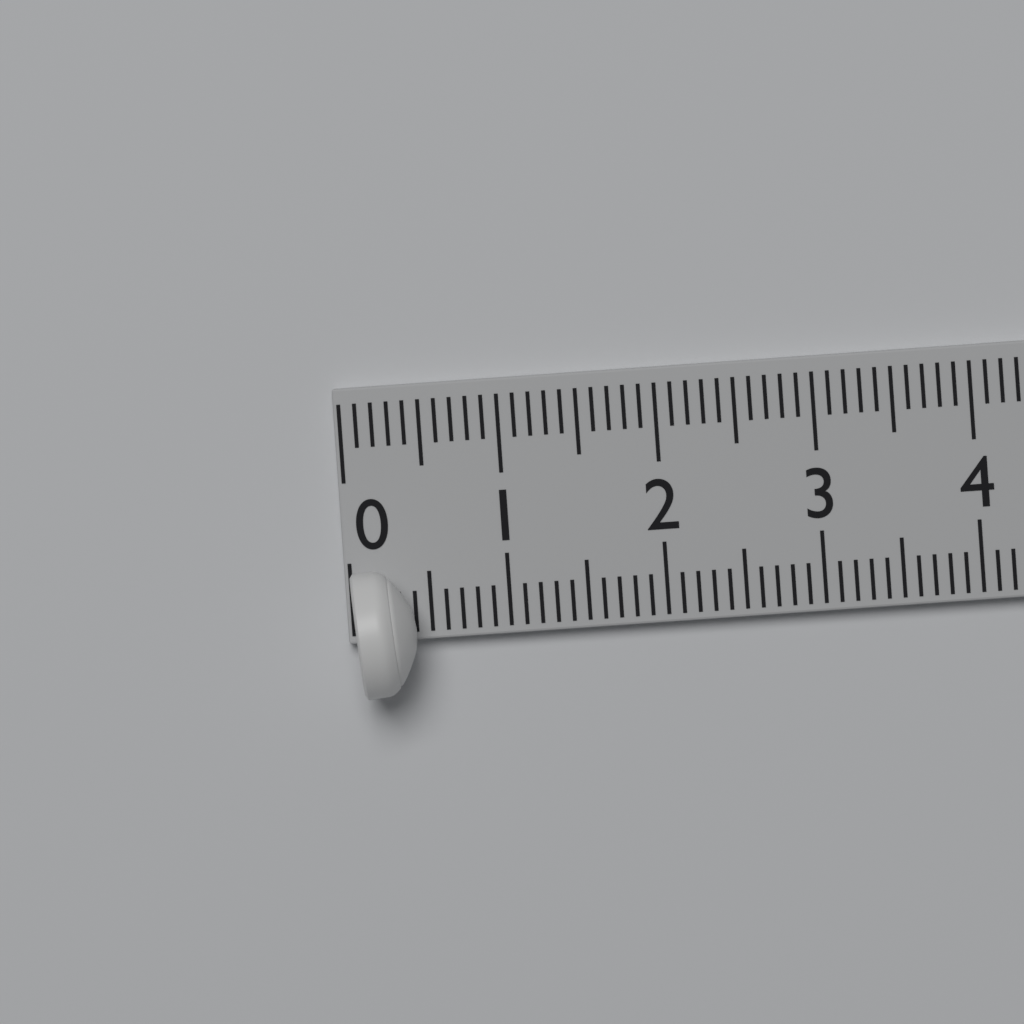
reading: 0.4 (no unit)
